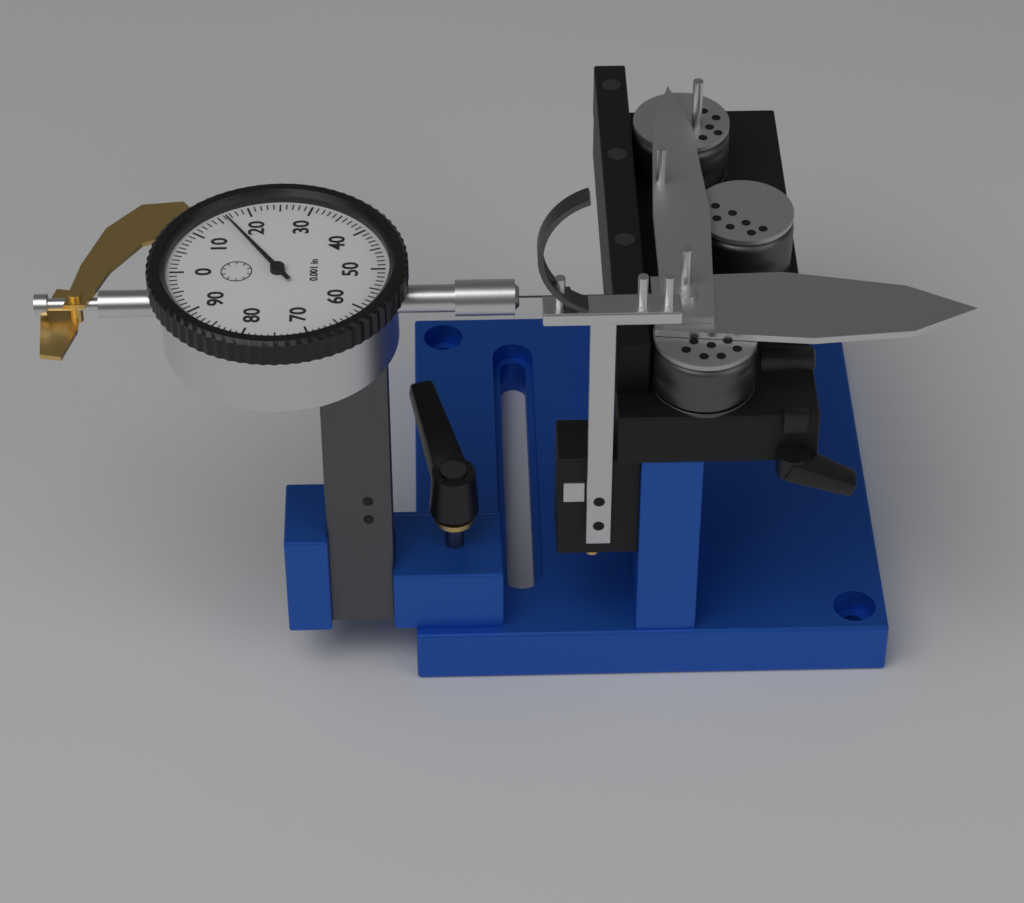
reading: 0.016 in
